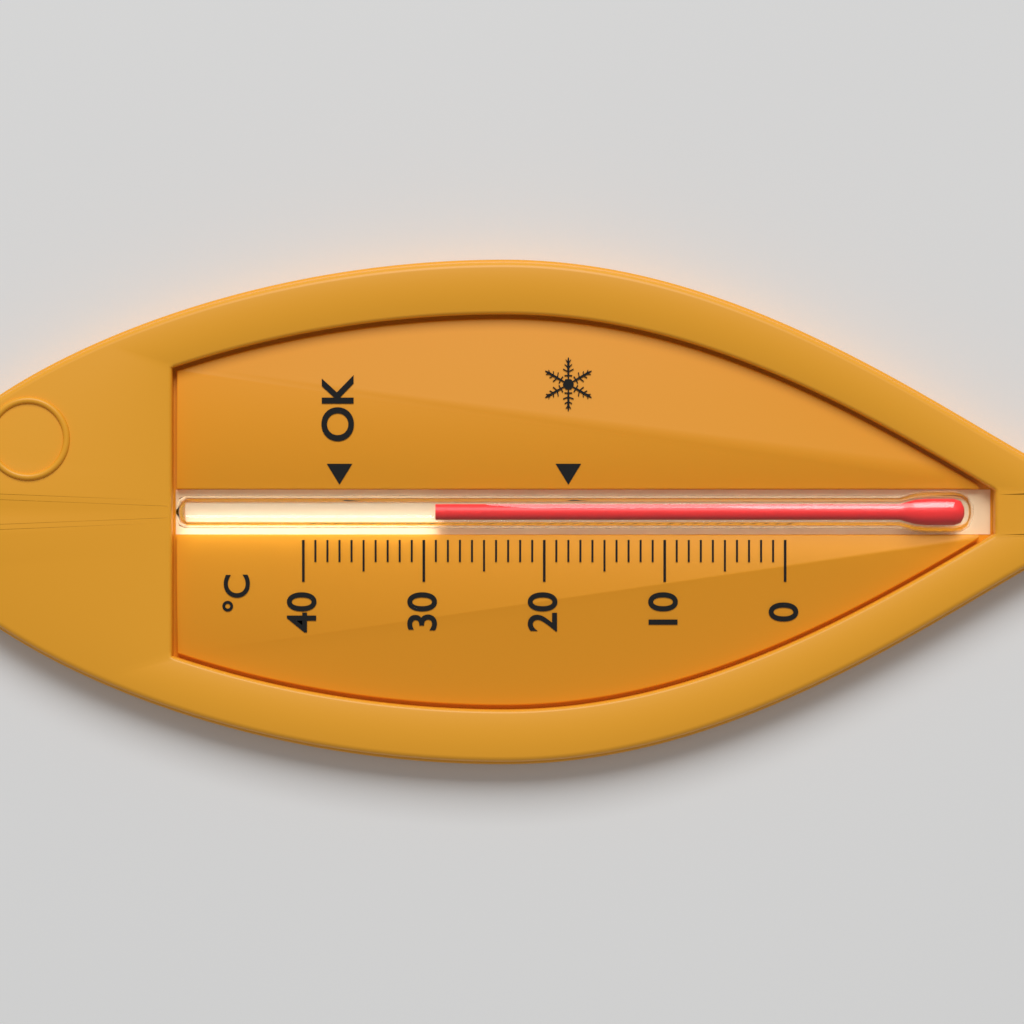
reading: 29 °C
